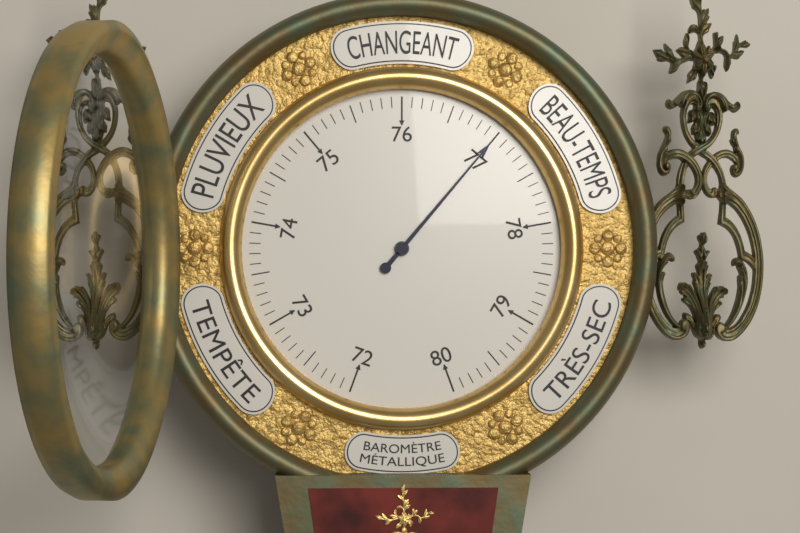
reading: 77.0 (no unit)
